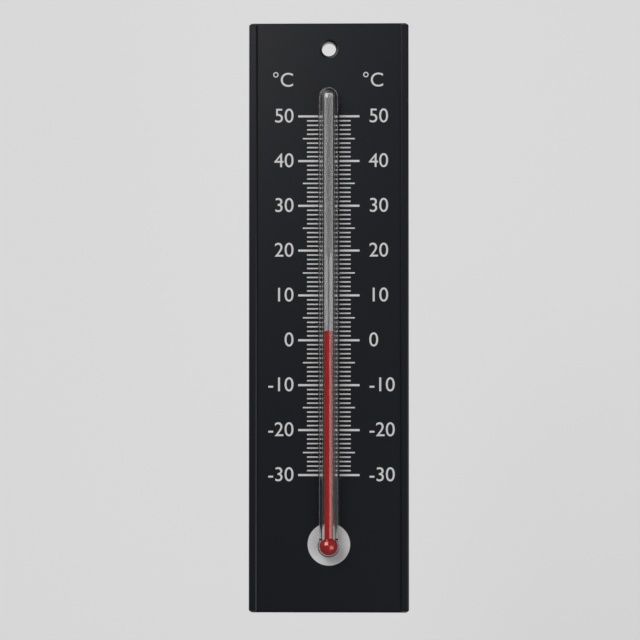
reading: 2 °C
